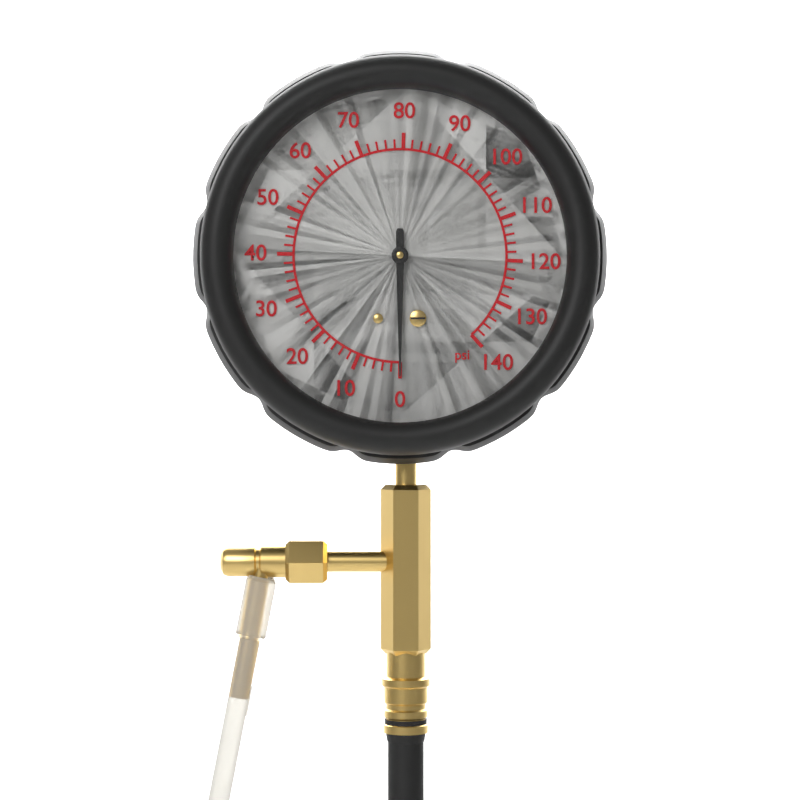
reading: 0 psi
